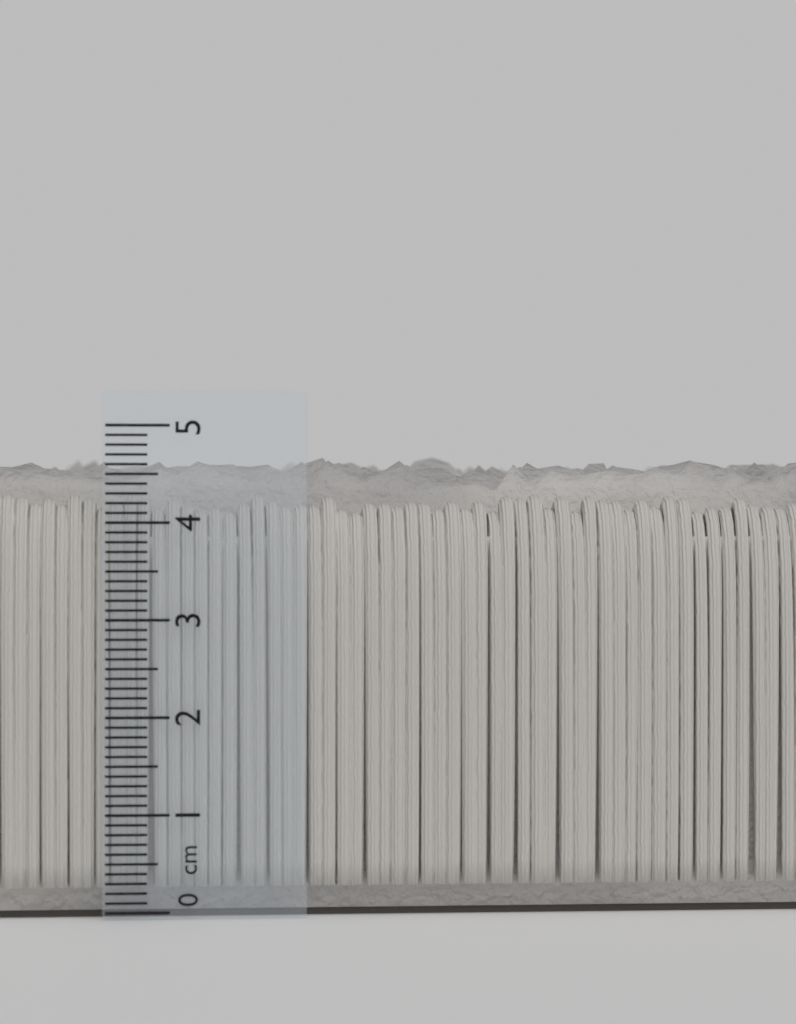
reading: 4.8 cm
